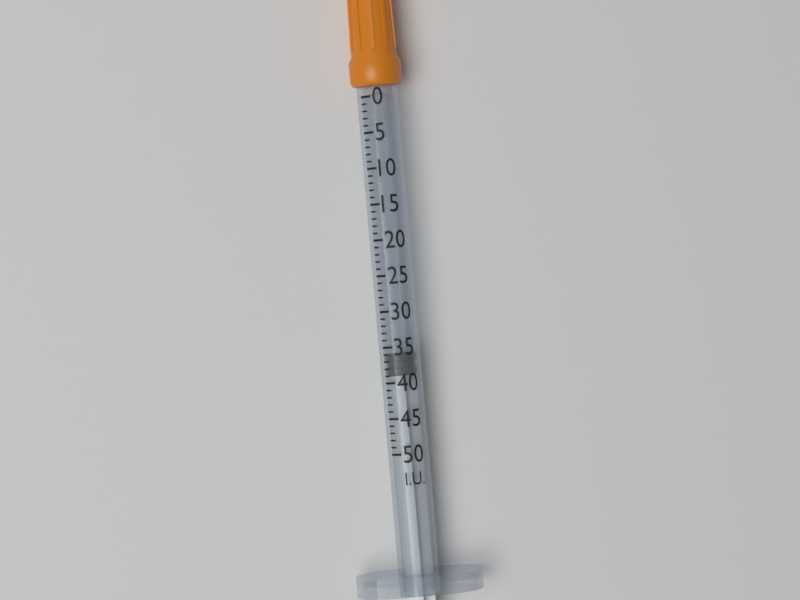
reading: 36 I.U.
